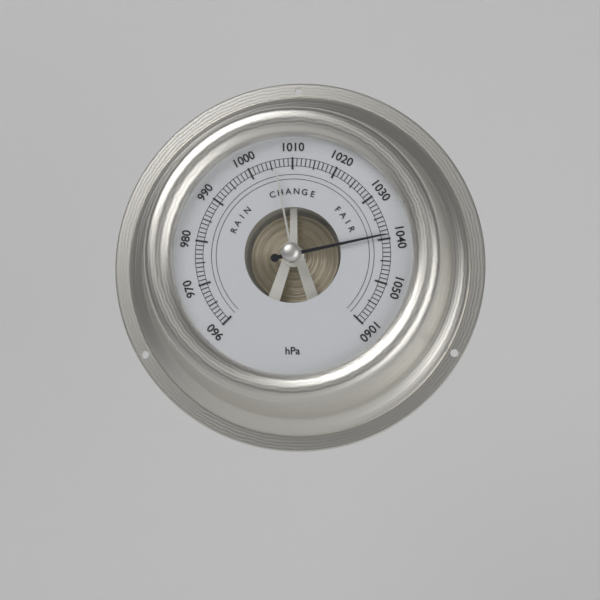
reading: 1039 hPa
